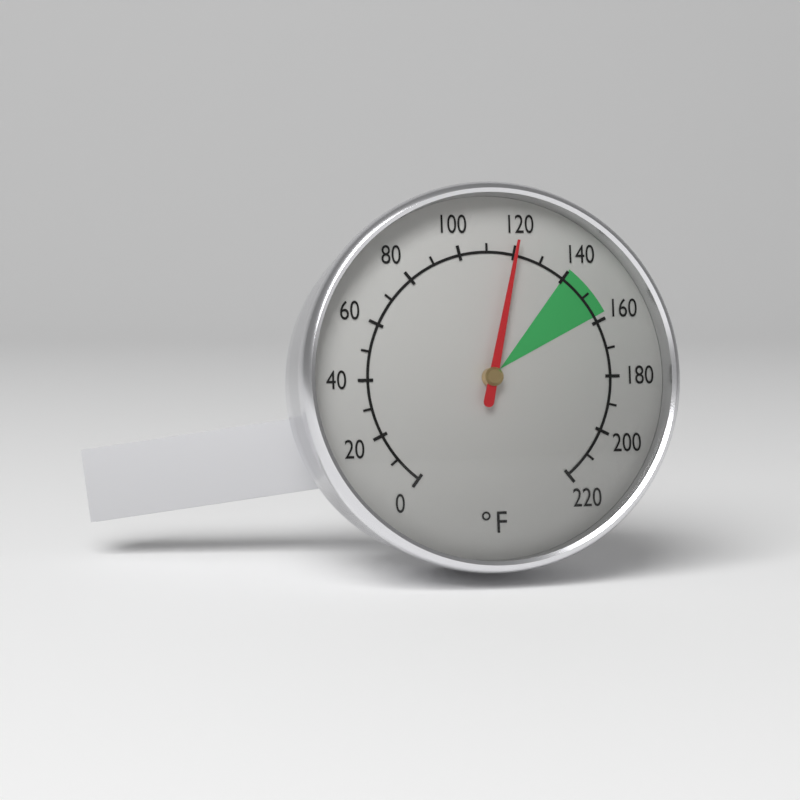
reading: 120 °F
